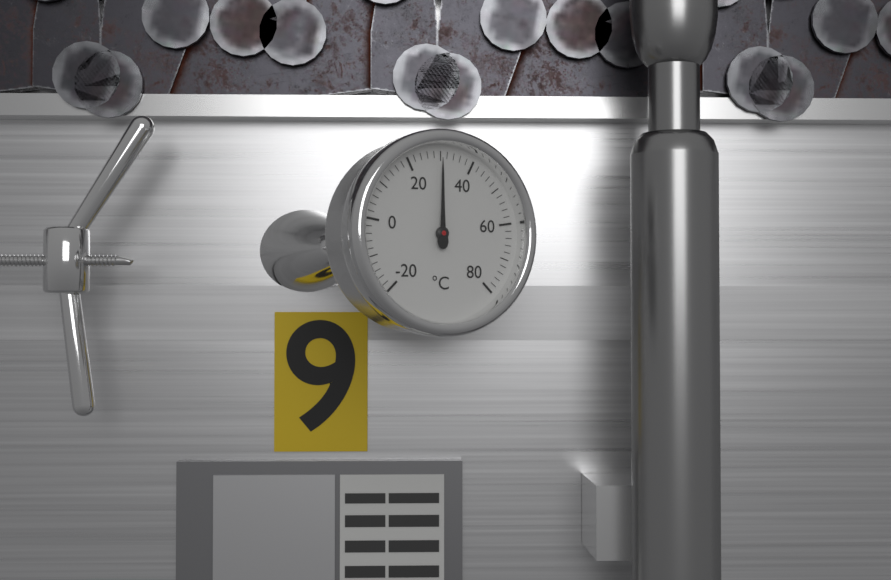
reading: 30 °C
